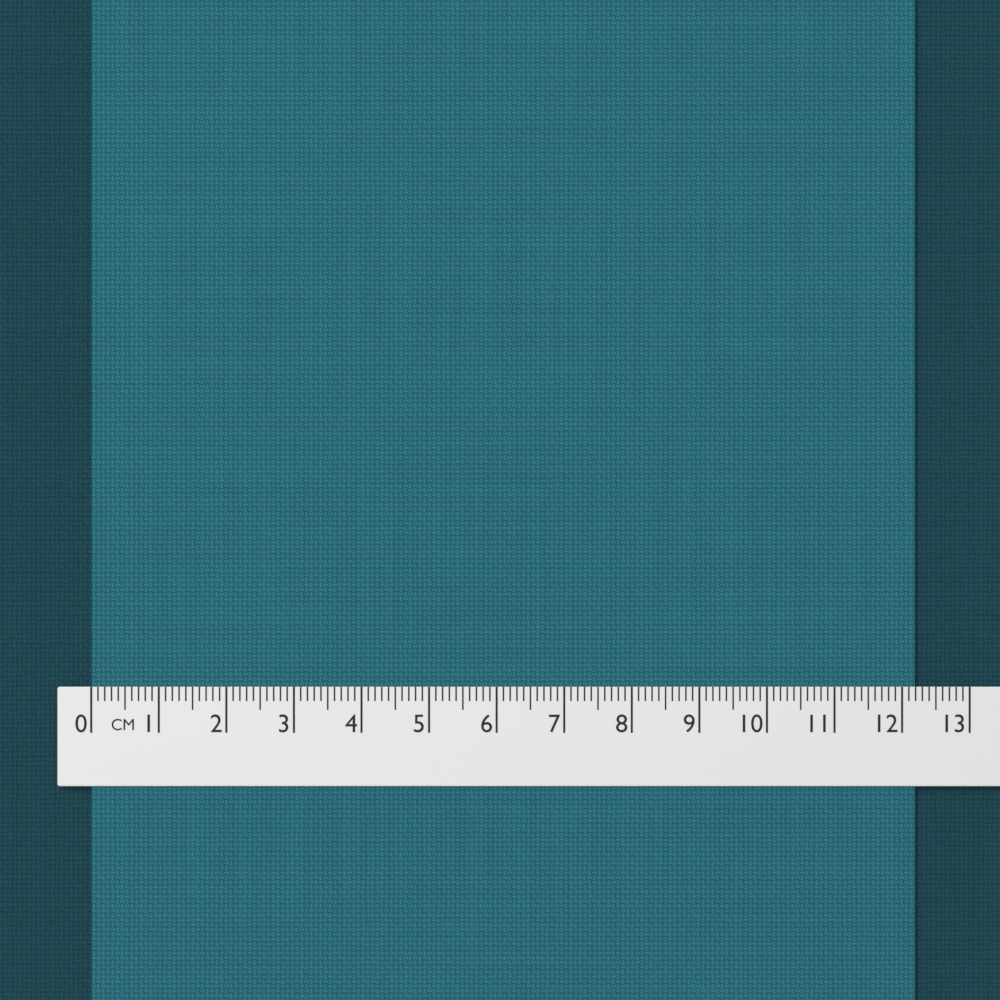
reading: 12.2 cm
